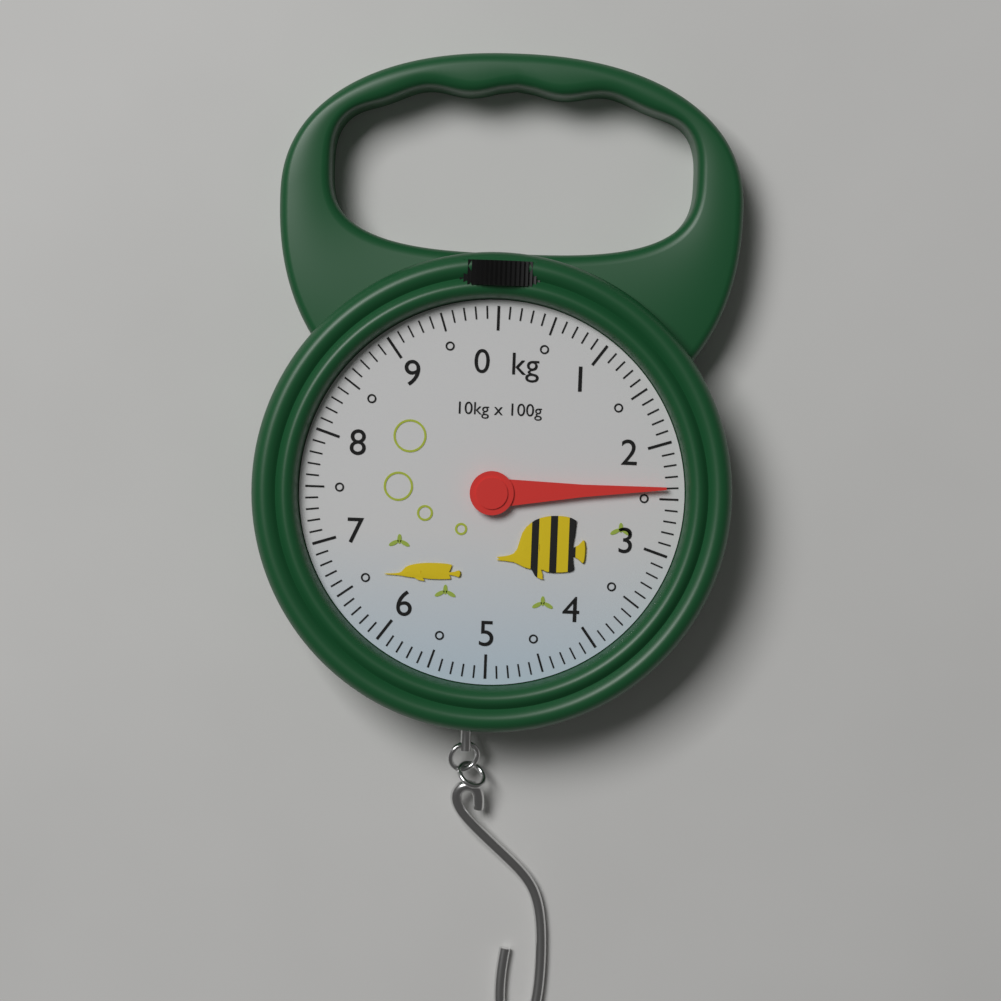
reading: 2.4 kg
